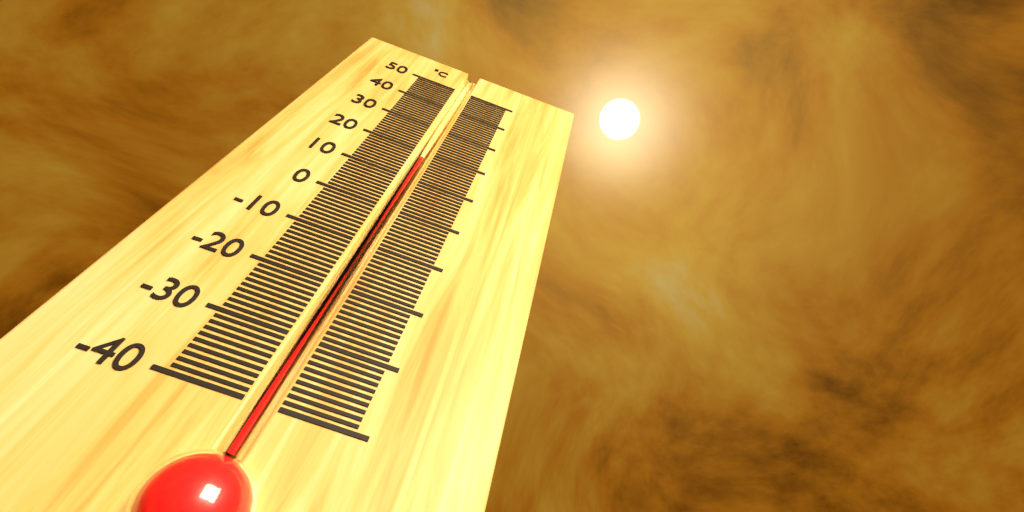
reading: 18 °C
